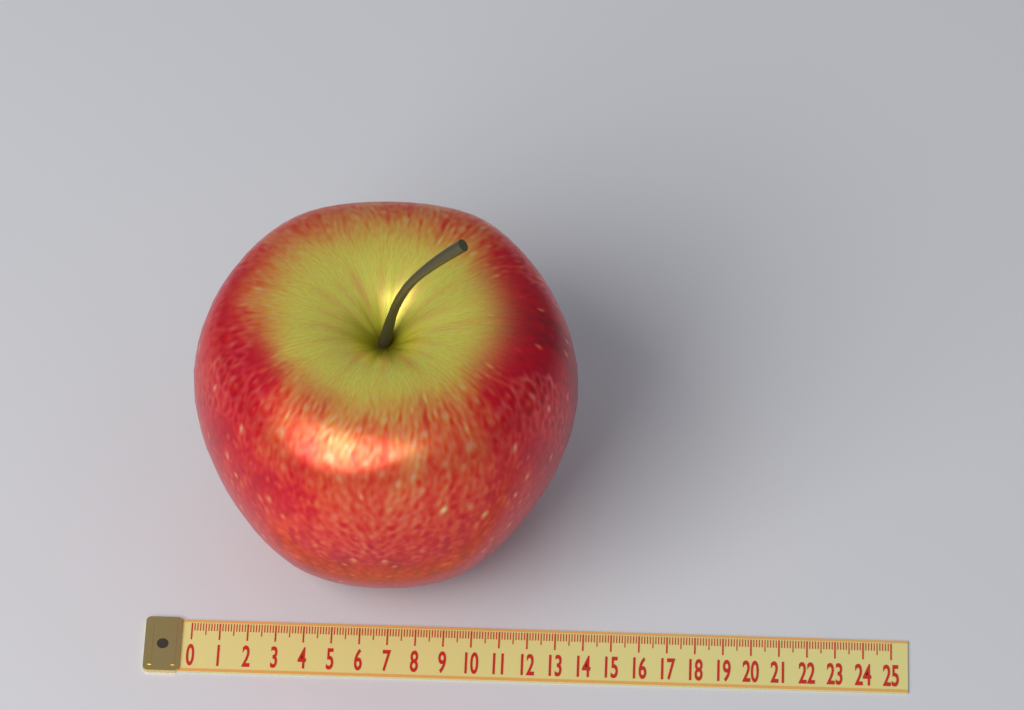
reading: 13.6 (no unit)
